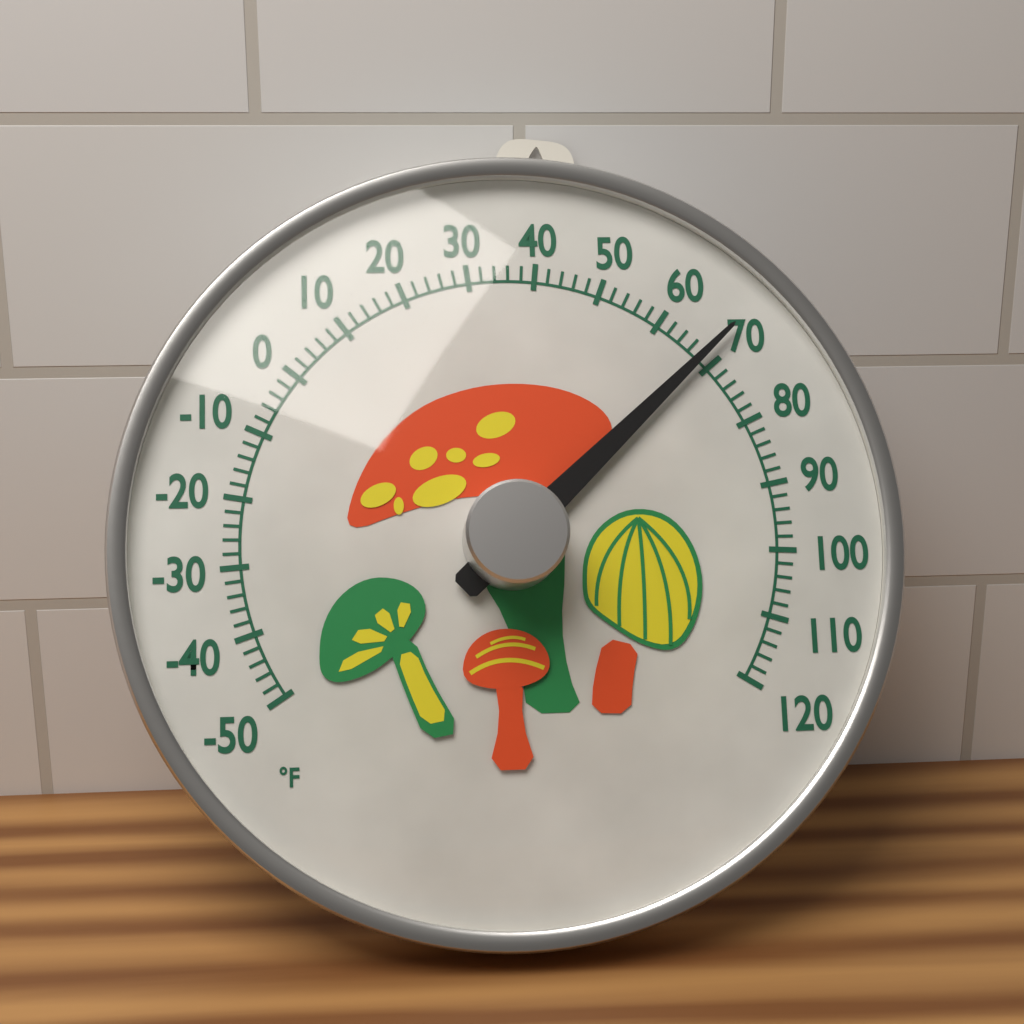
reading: 68 °F
